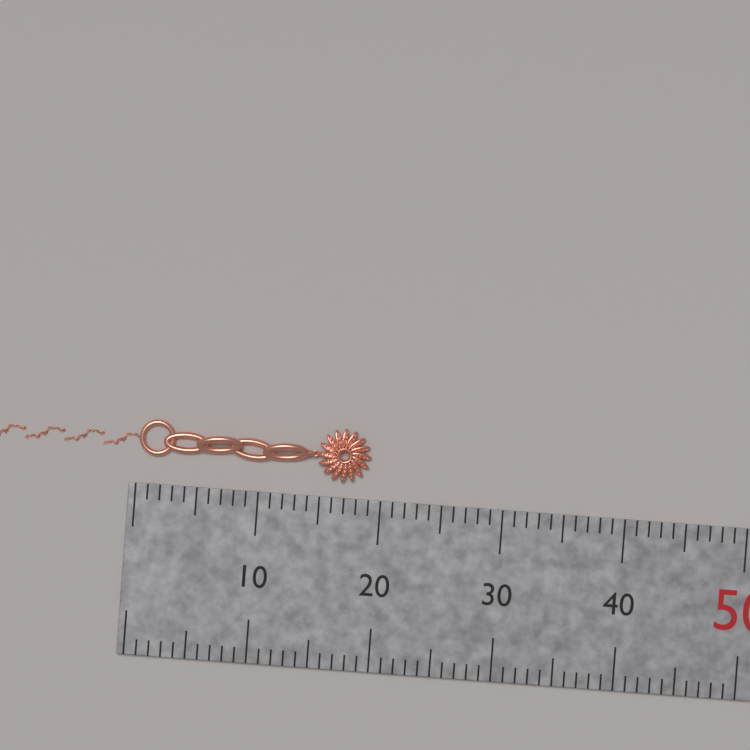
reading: 19 mm
